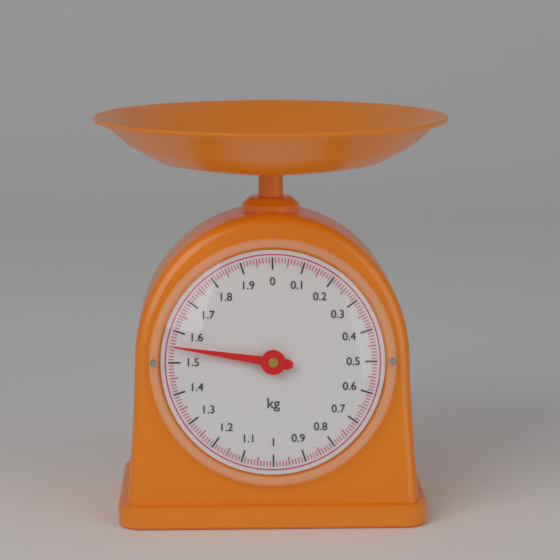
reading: 1.55 kg
